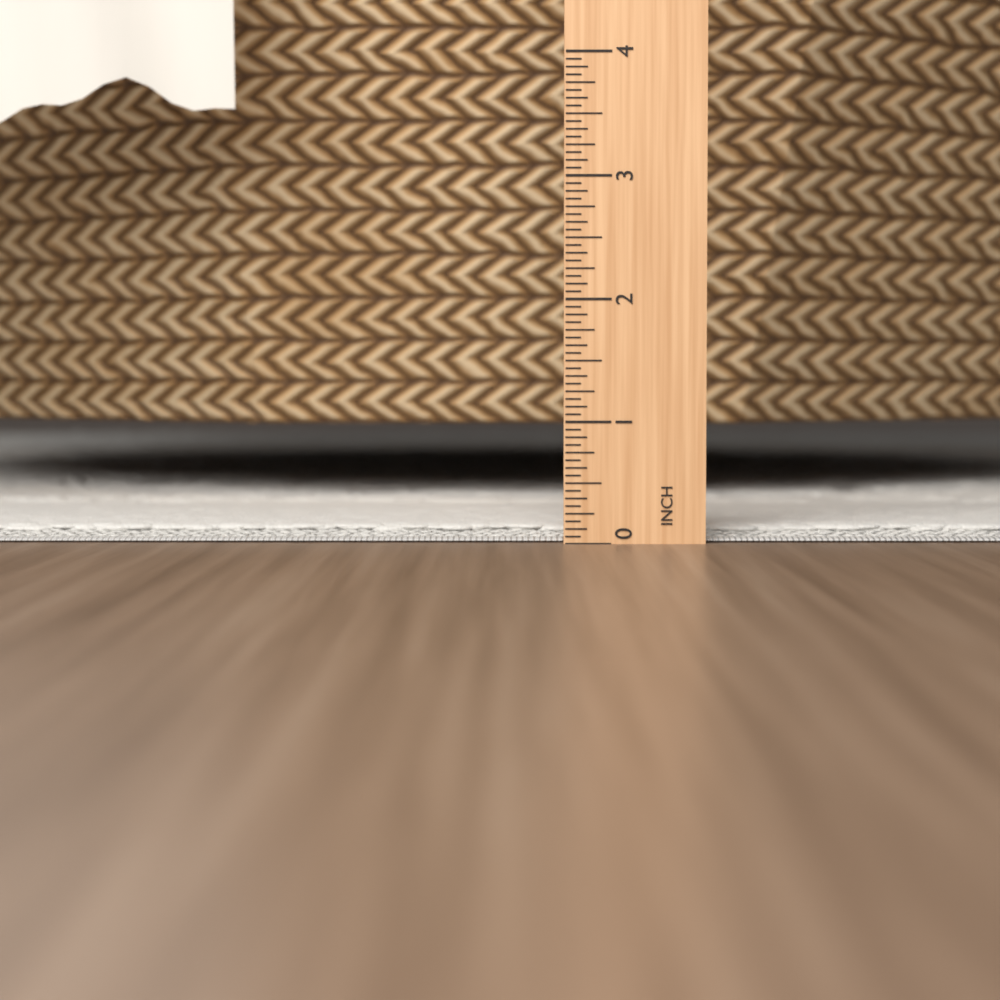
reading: 0.1250 in
